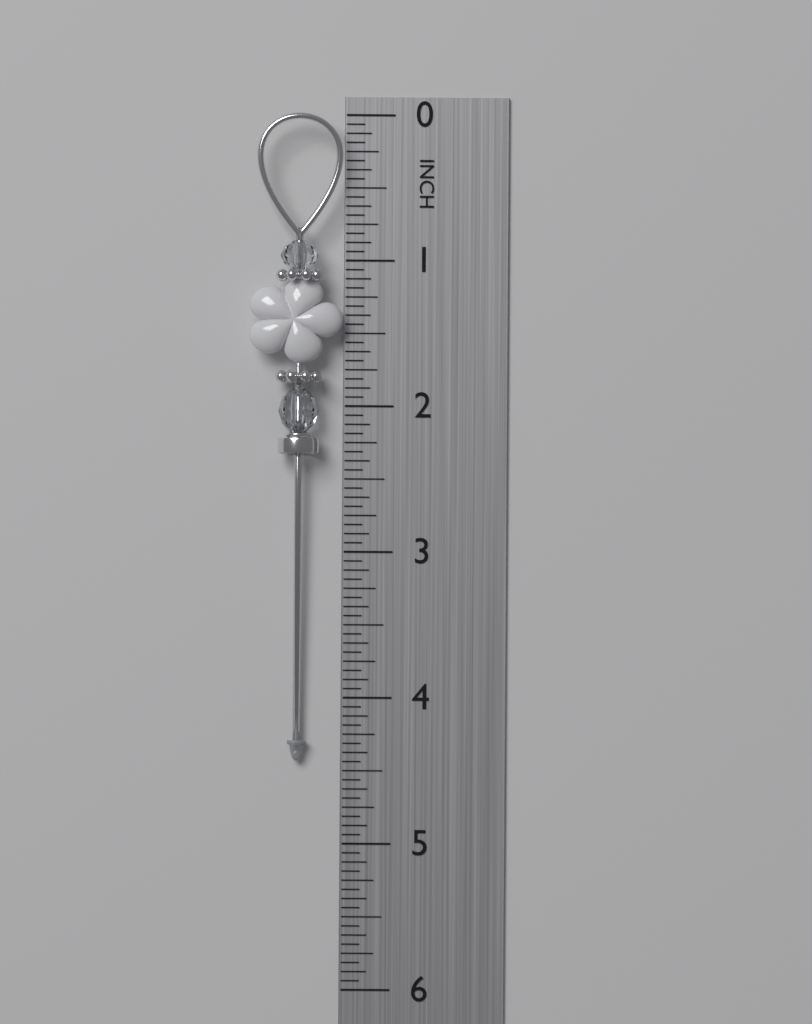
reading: 4.4375 in
